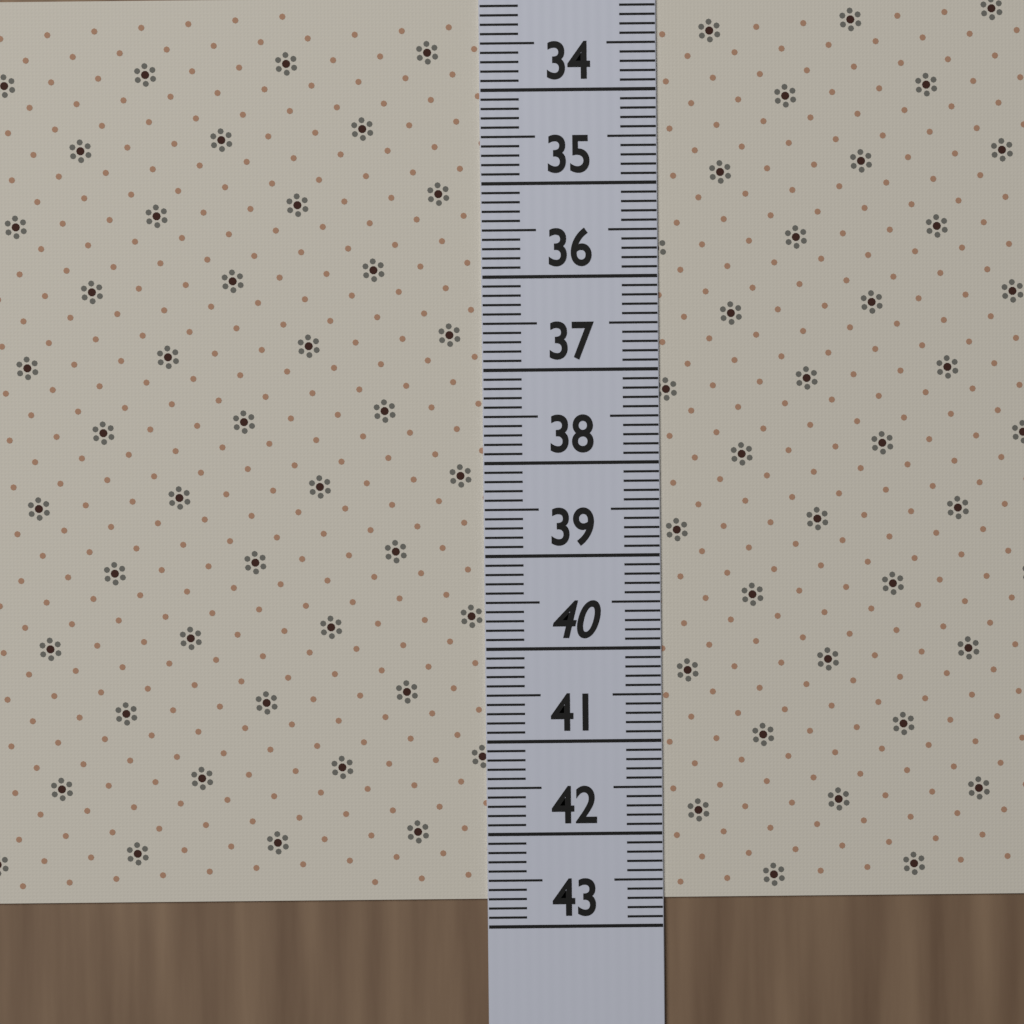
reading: 42.7 (no unit)
